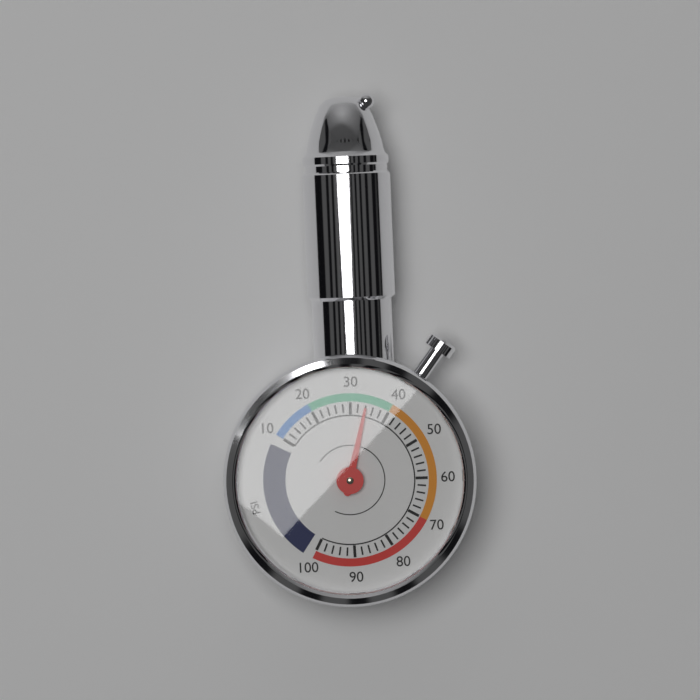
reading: 34 psi
